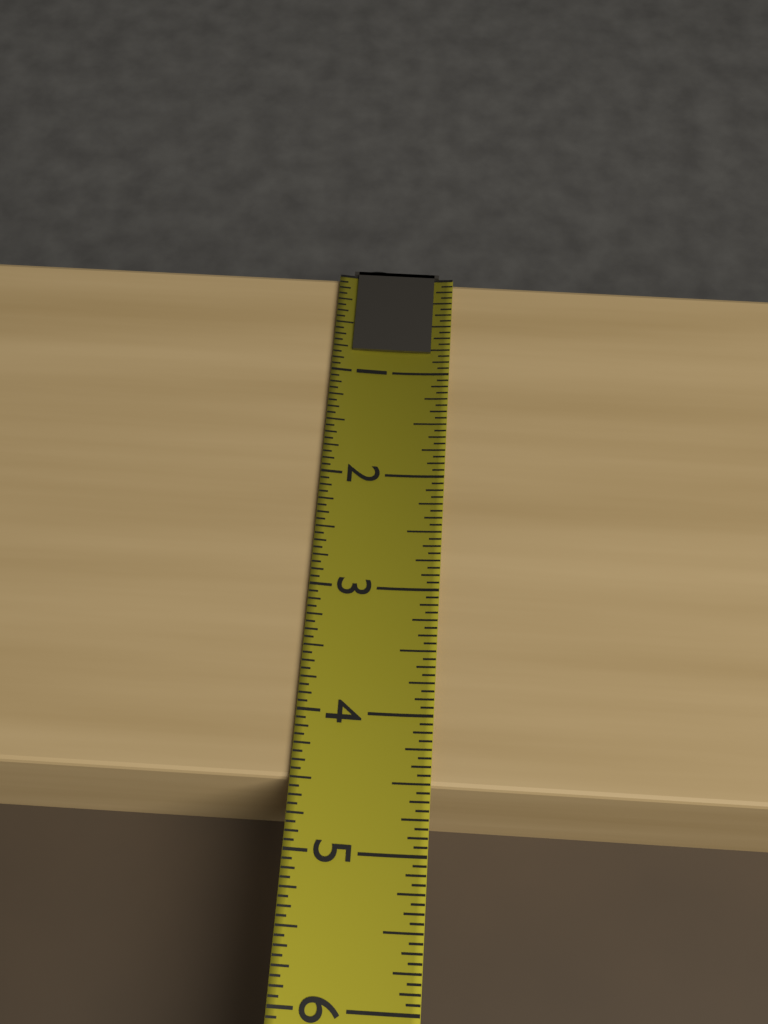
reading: 4.5000 (no unit)
